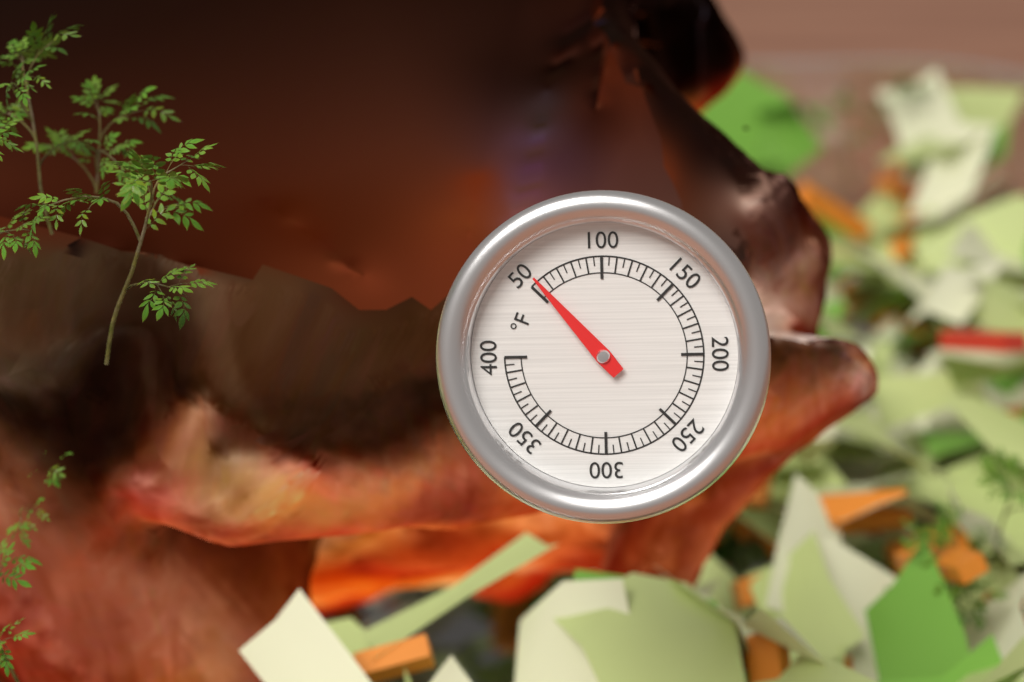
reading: 55 °F
